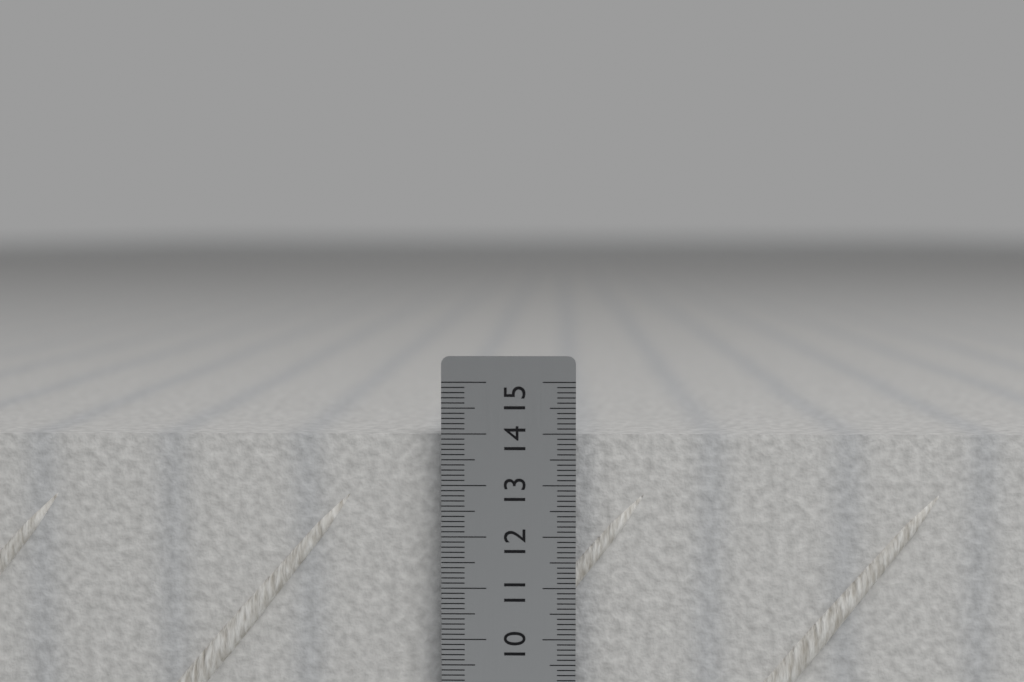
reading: 14.0 cm
